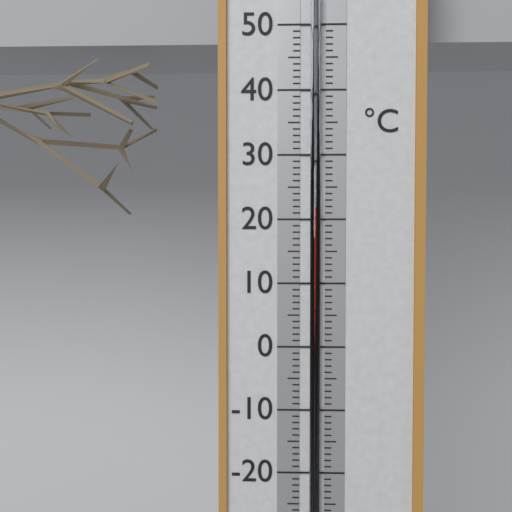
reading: 22 °C
